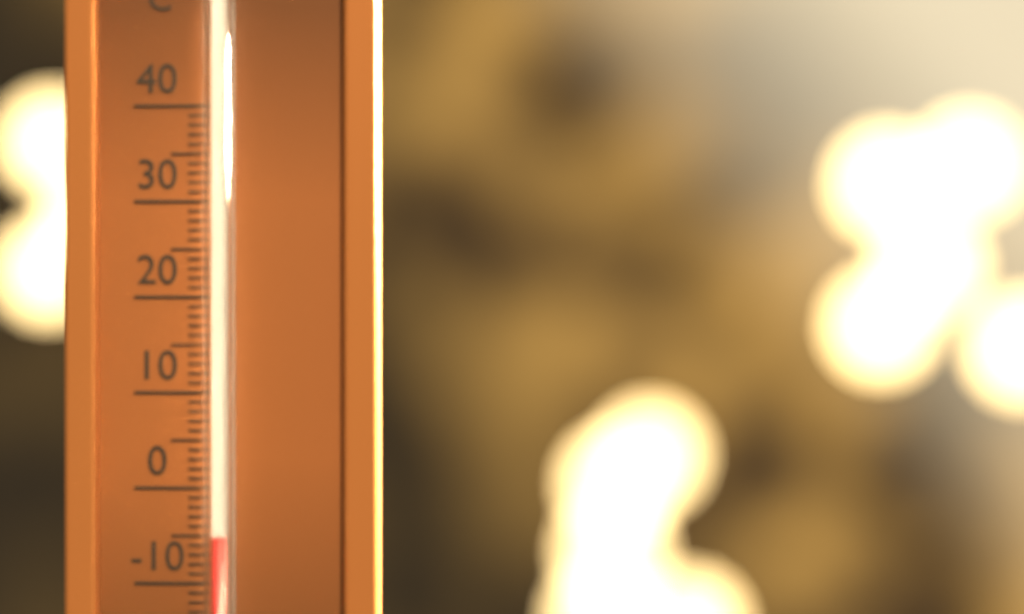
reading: -5 °C
